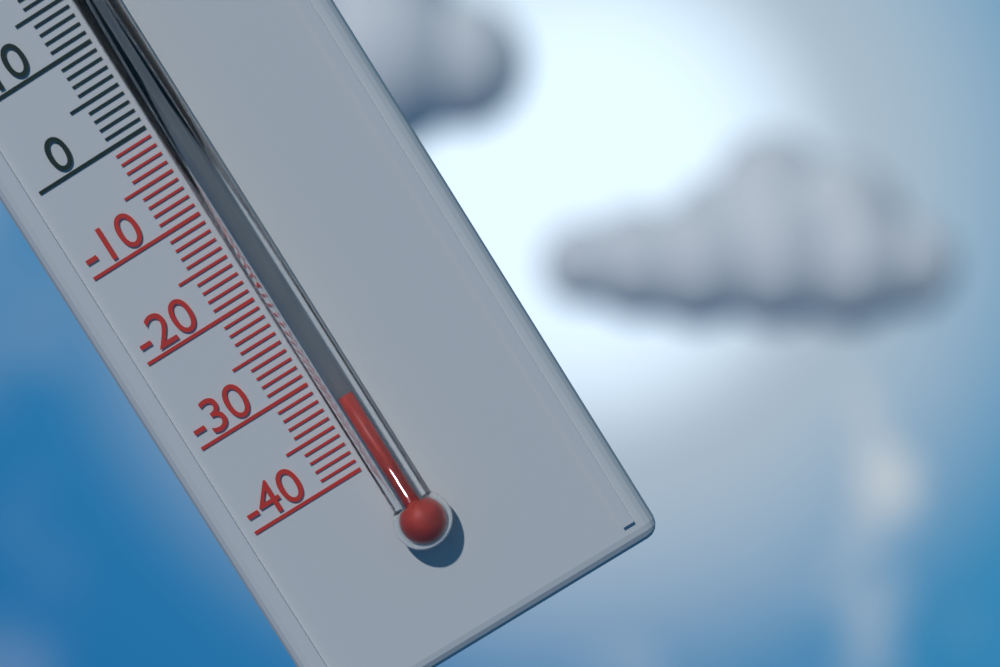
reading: -33 °C
